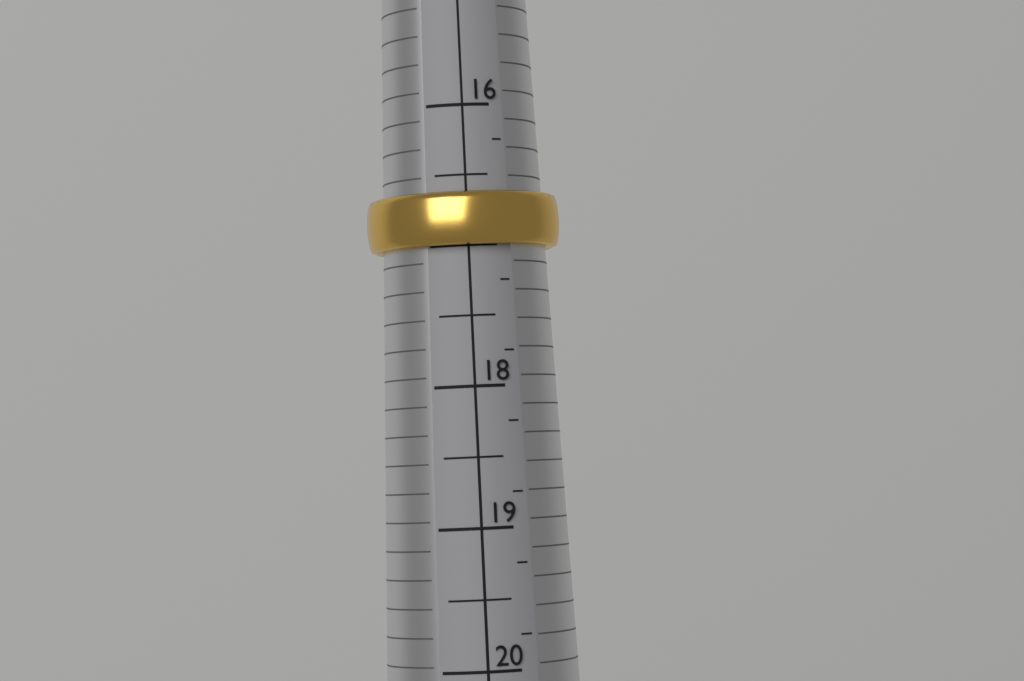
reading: 17.00 (no unit)
